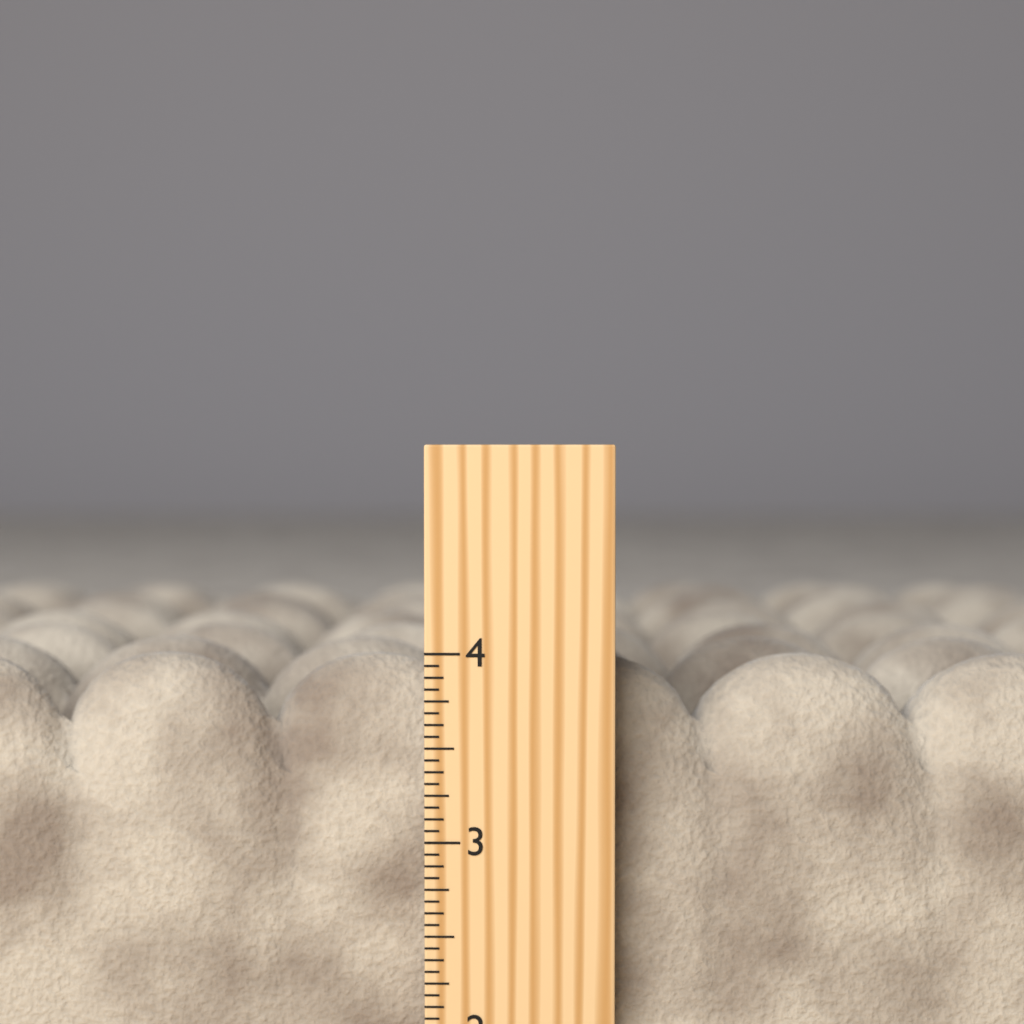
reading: 3.9375 inch
